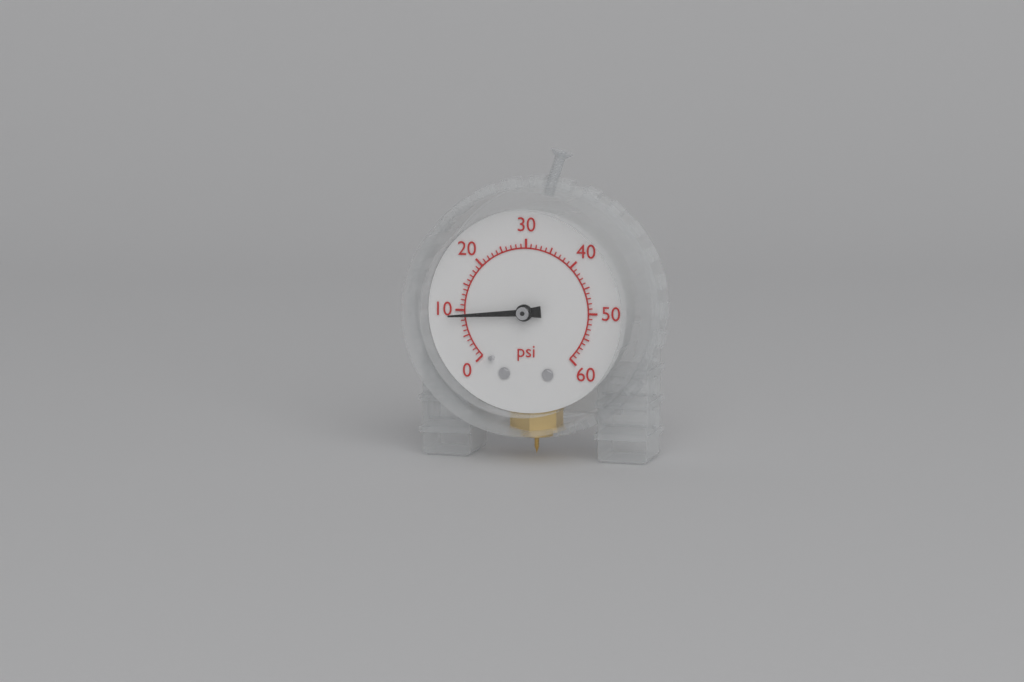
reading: 9 psi
